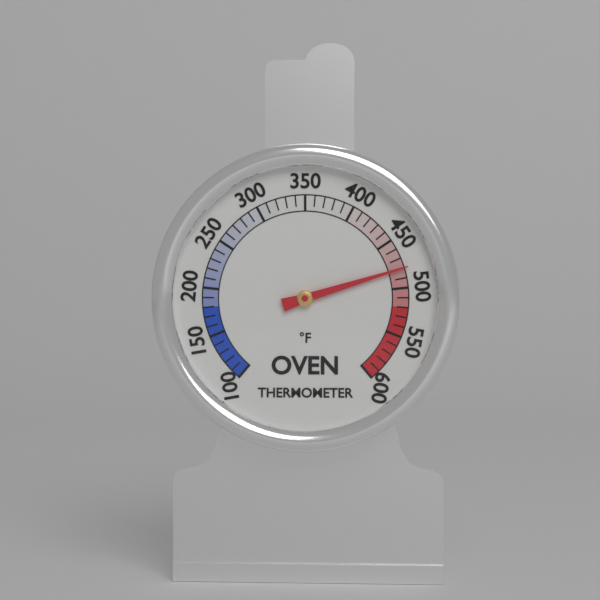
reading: 480 °F
